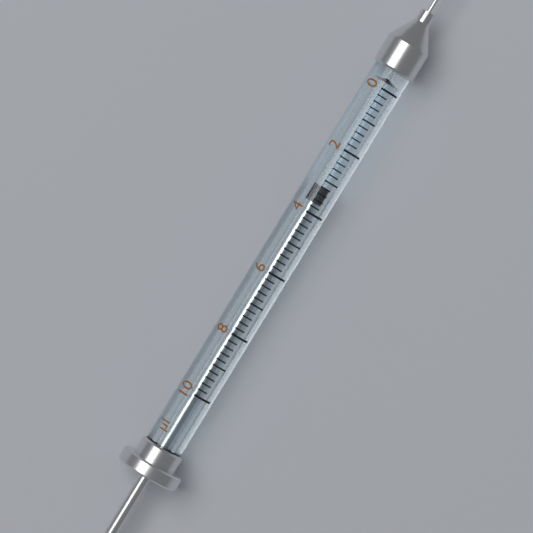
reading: 3.2 µl
